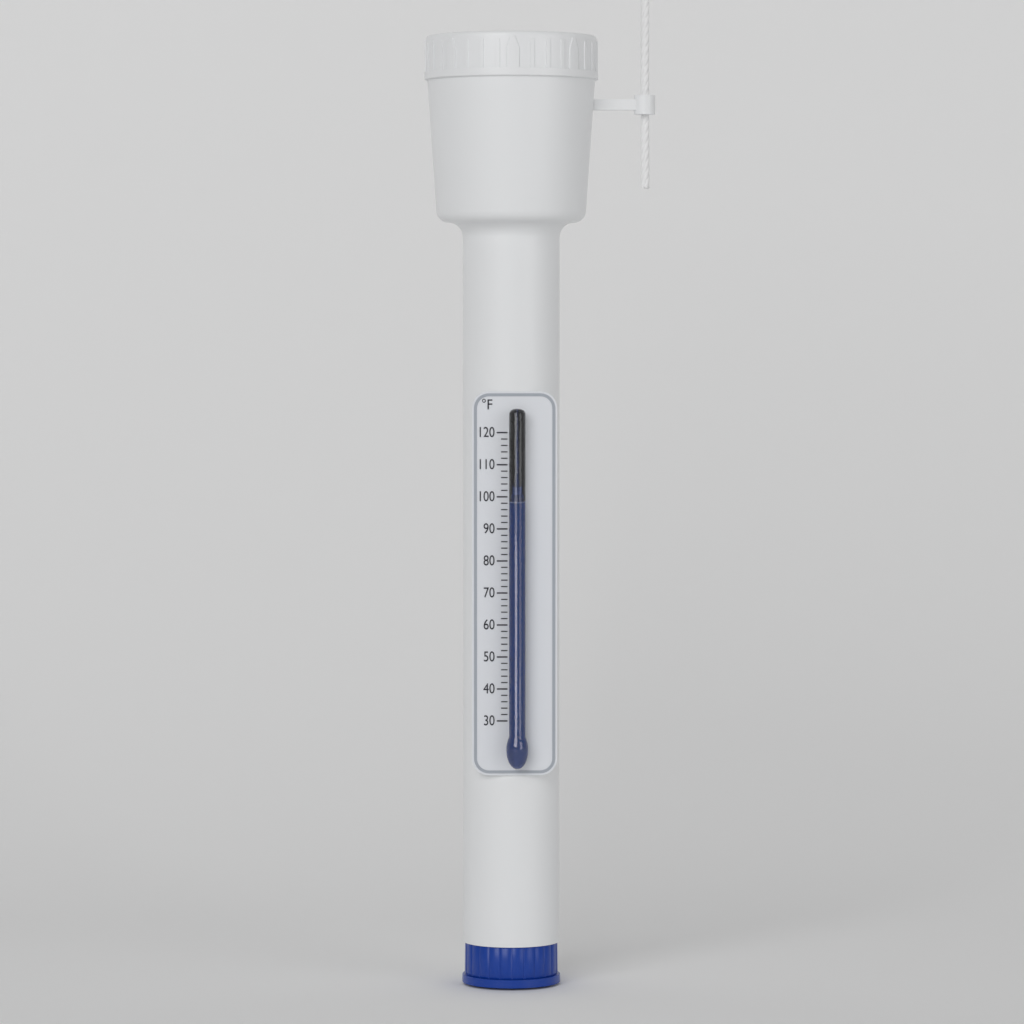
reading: 98 °F
